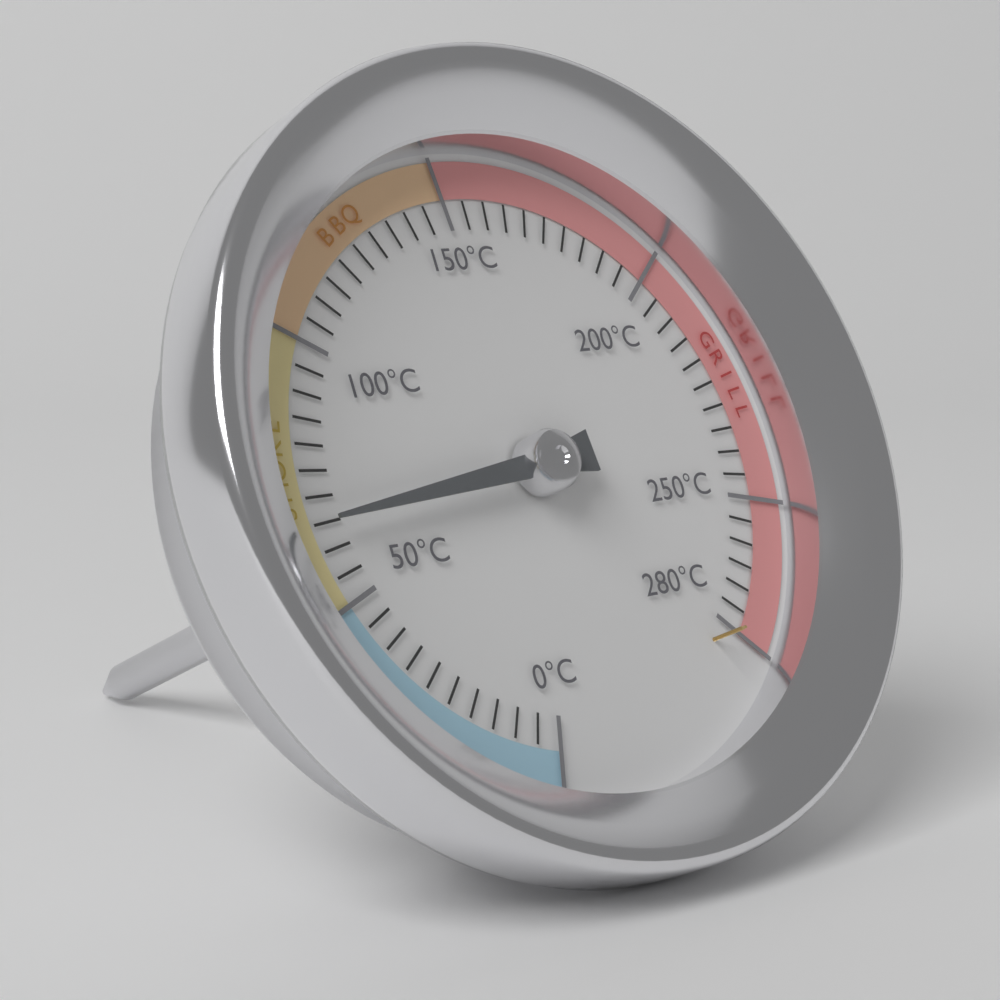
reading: 65 °C
